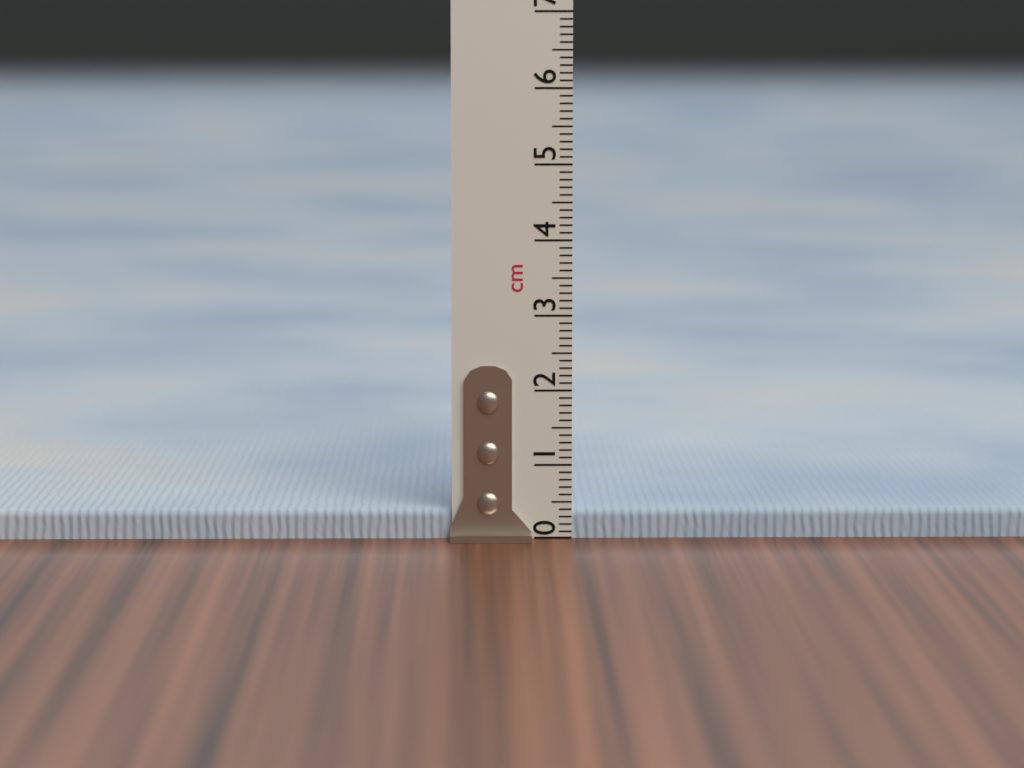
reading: 0.4 cm
